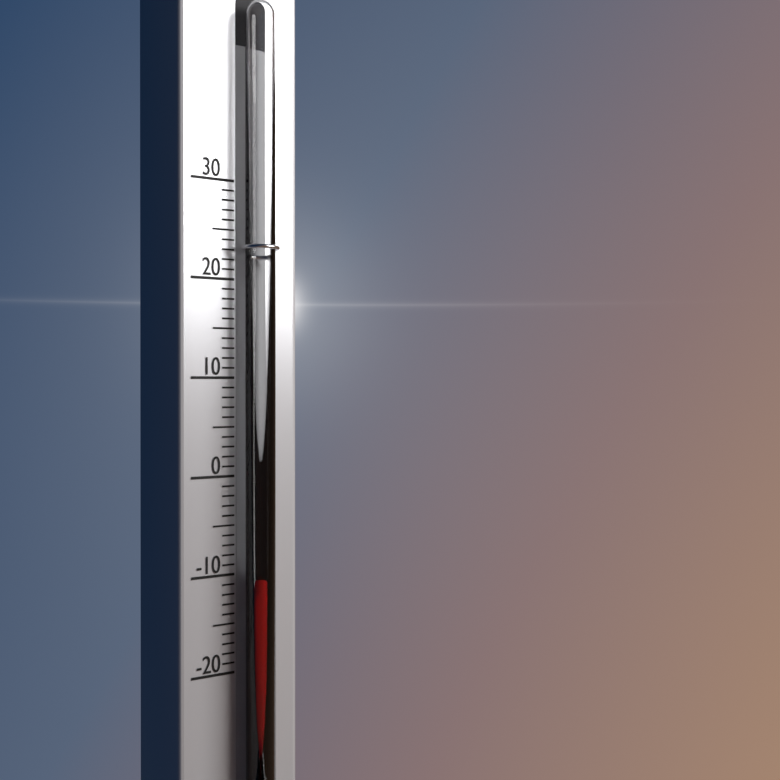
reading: -10 (no unit)
